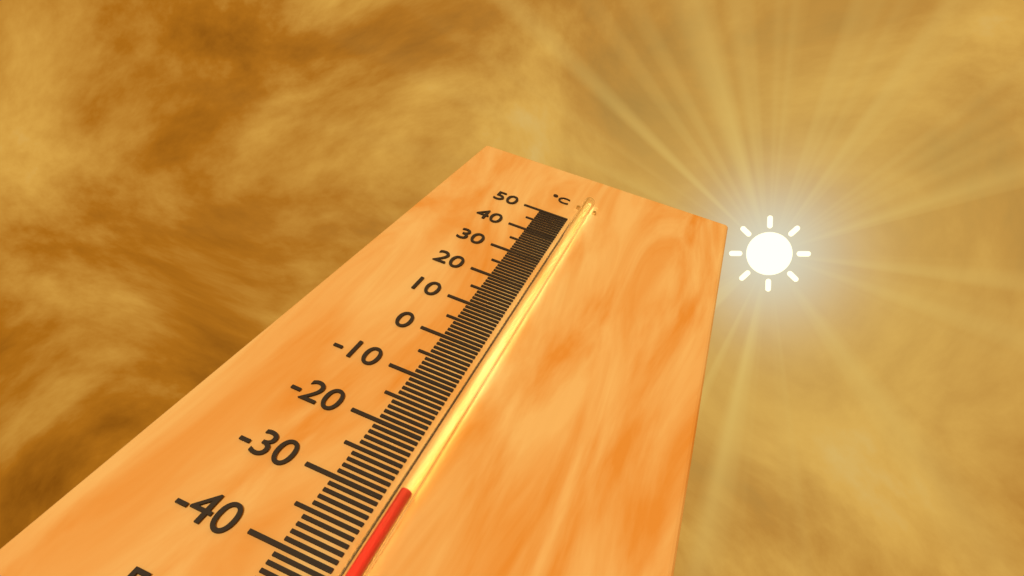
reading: -29 °C
